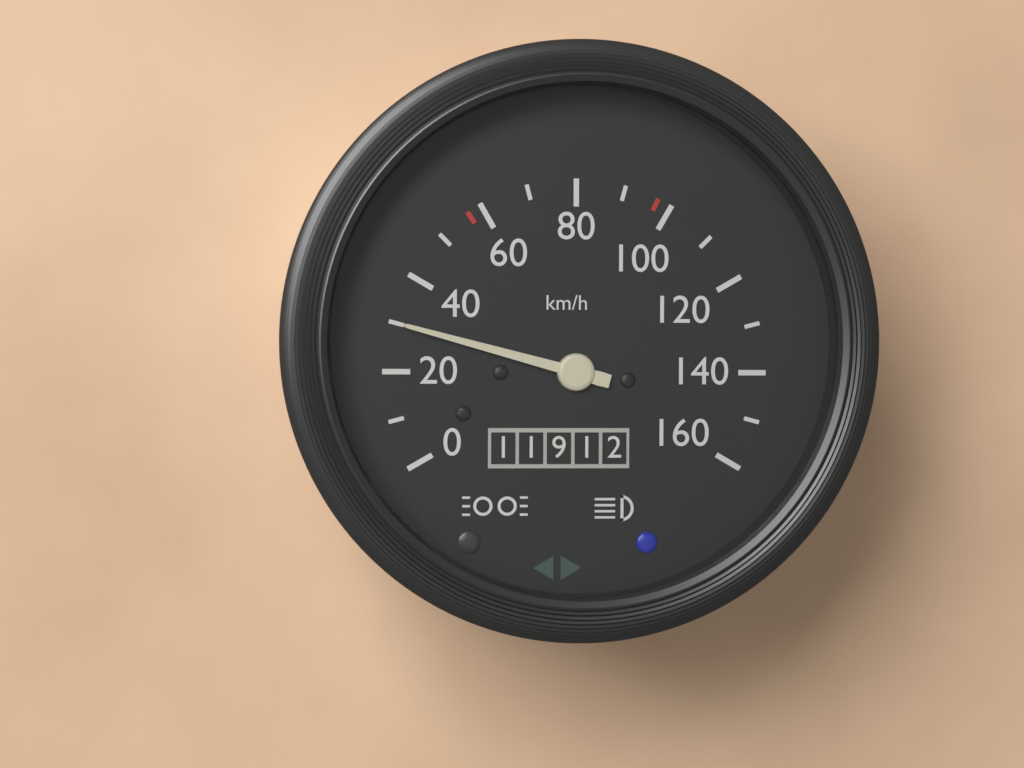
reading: 30 km/h
